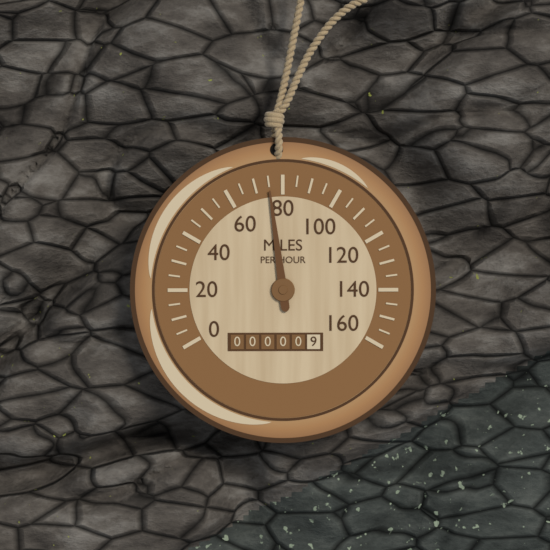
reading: 75 mph
